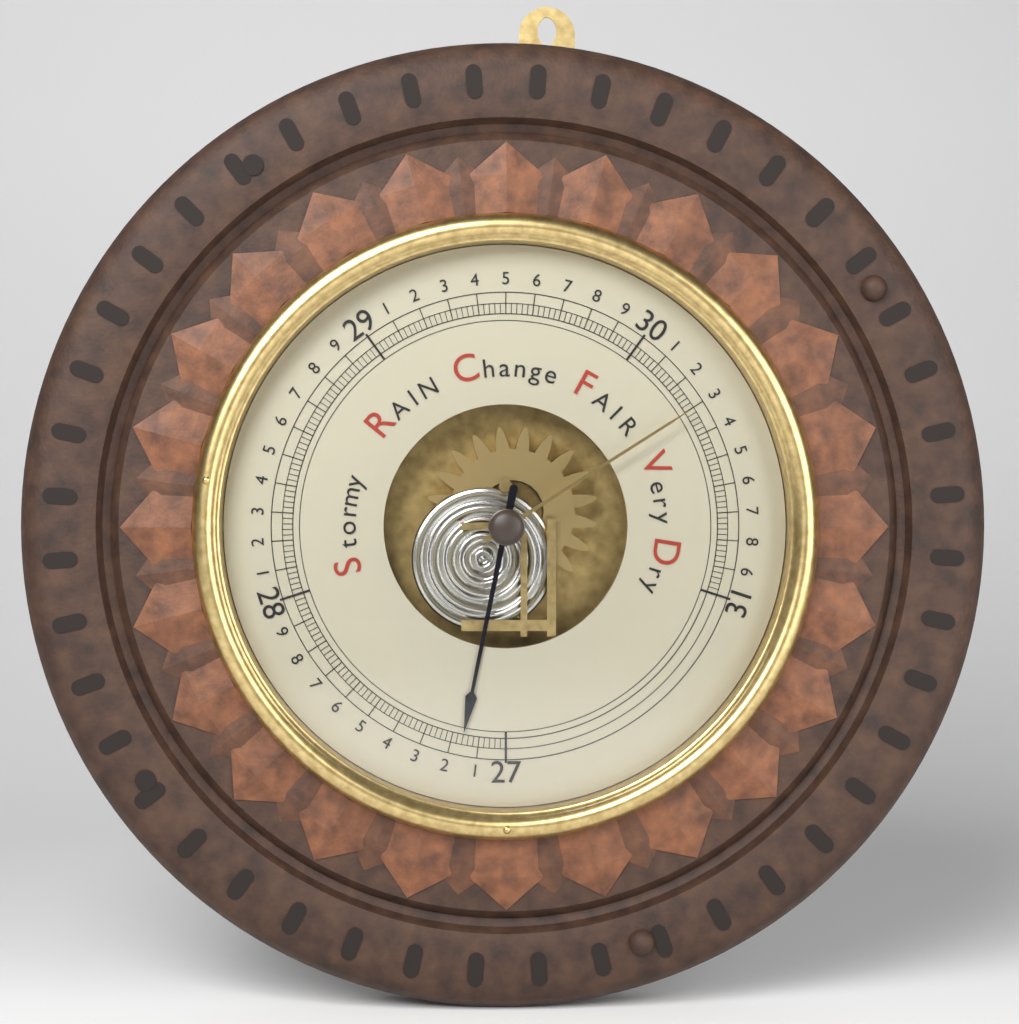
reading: 27.16 inHg
